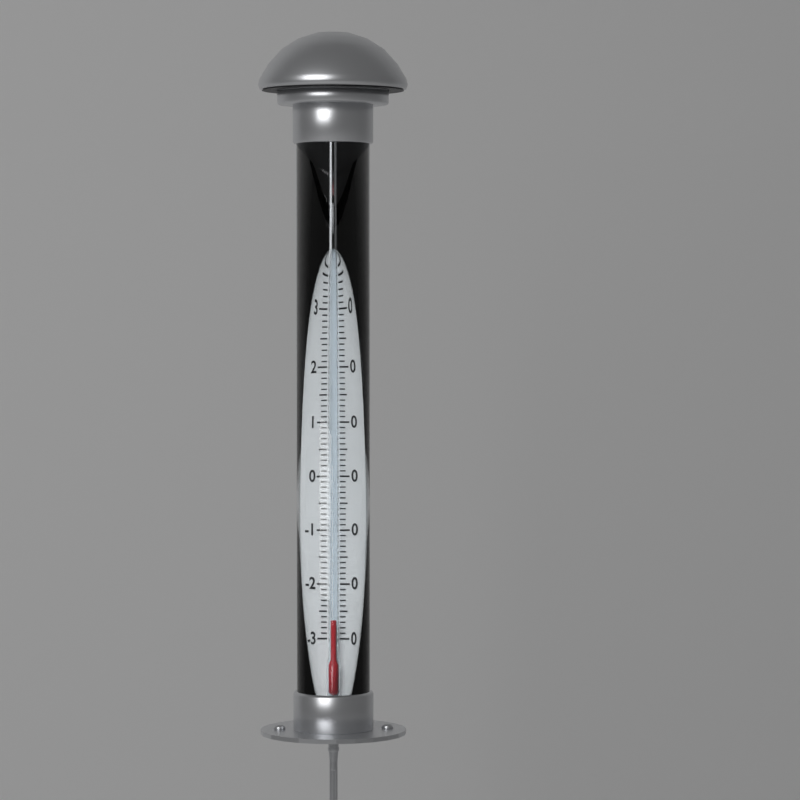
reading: -27 °C
